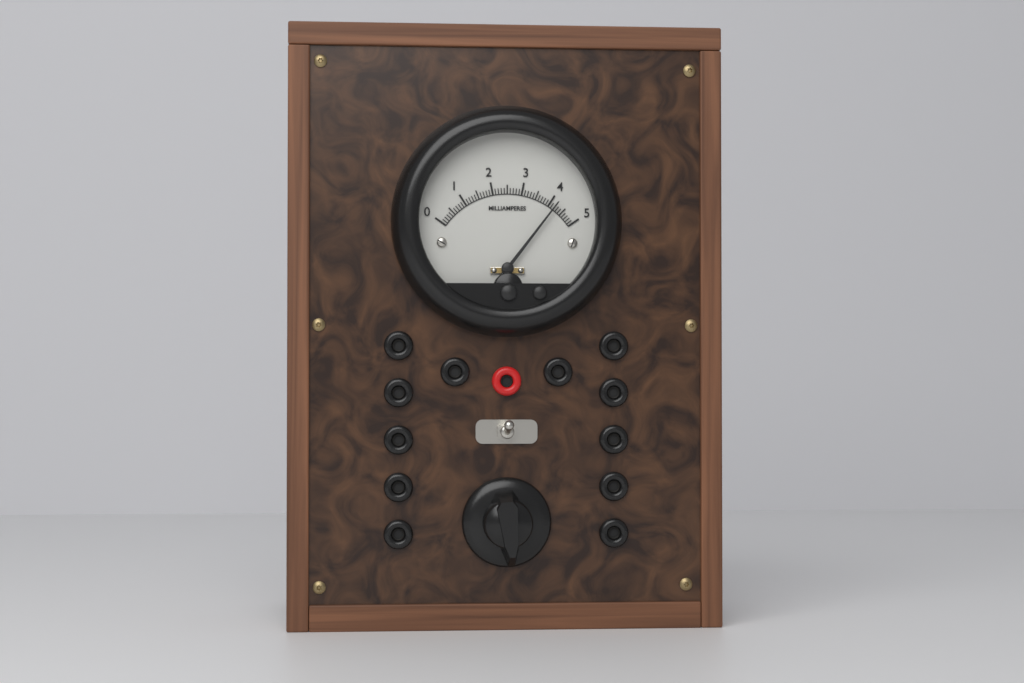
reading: 4.2 mA
